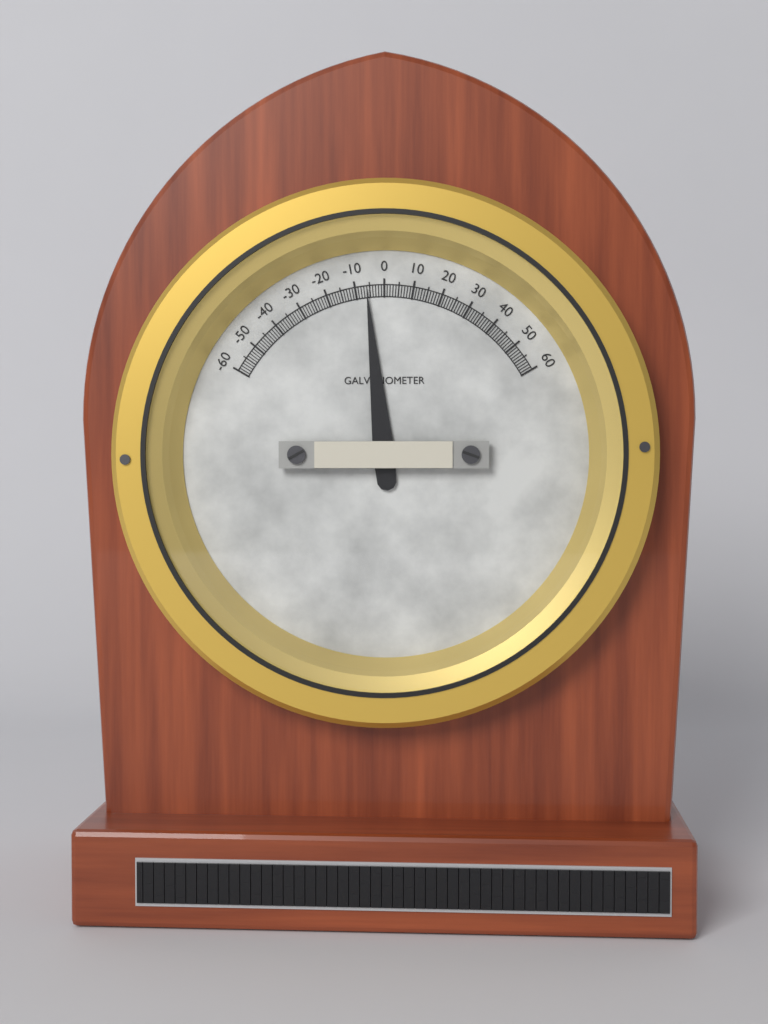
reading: -6 (no unit)
